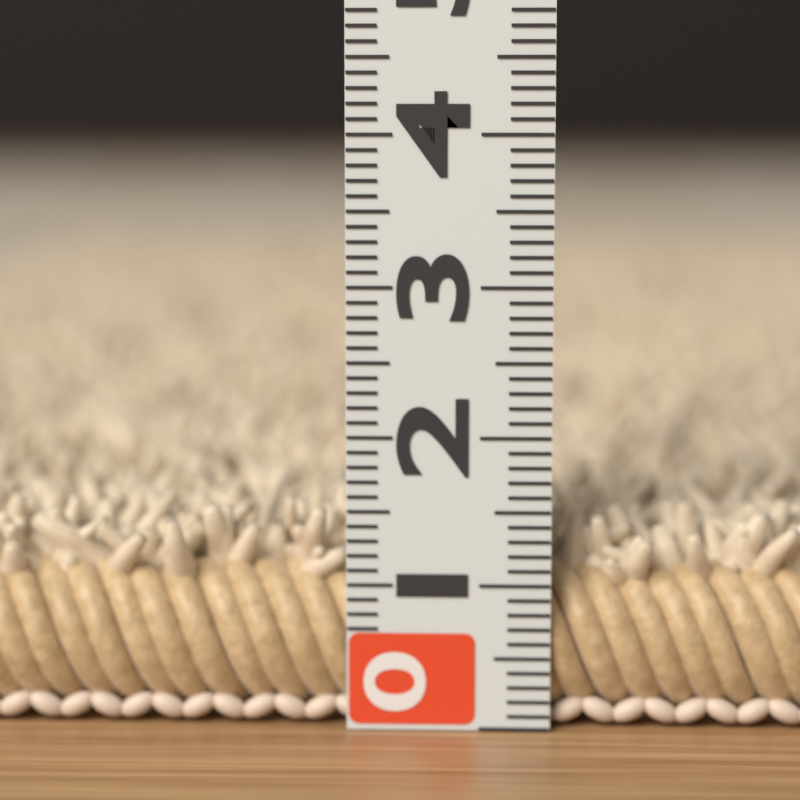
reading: 1.5 (no unit)
